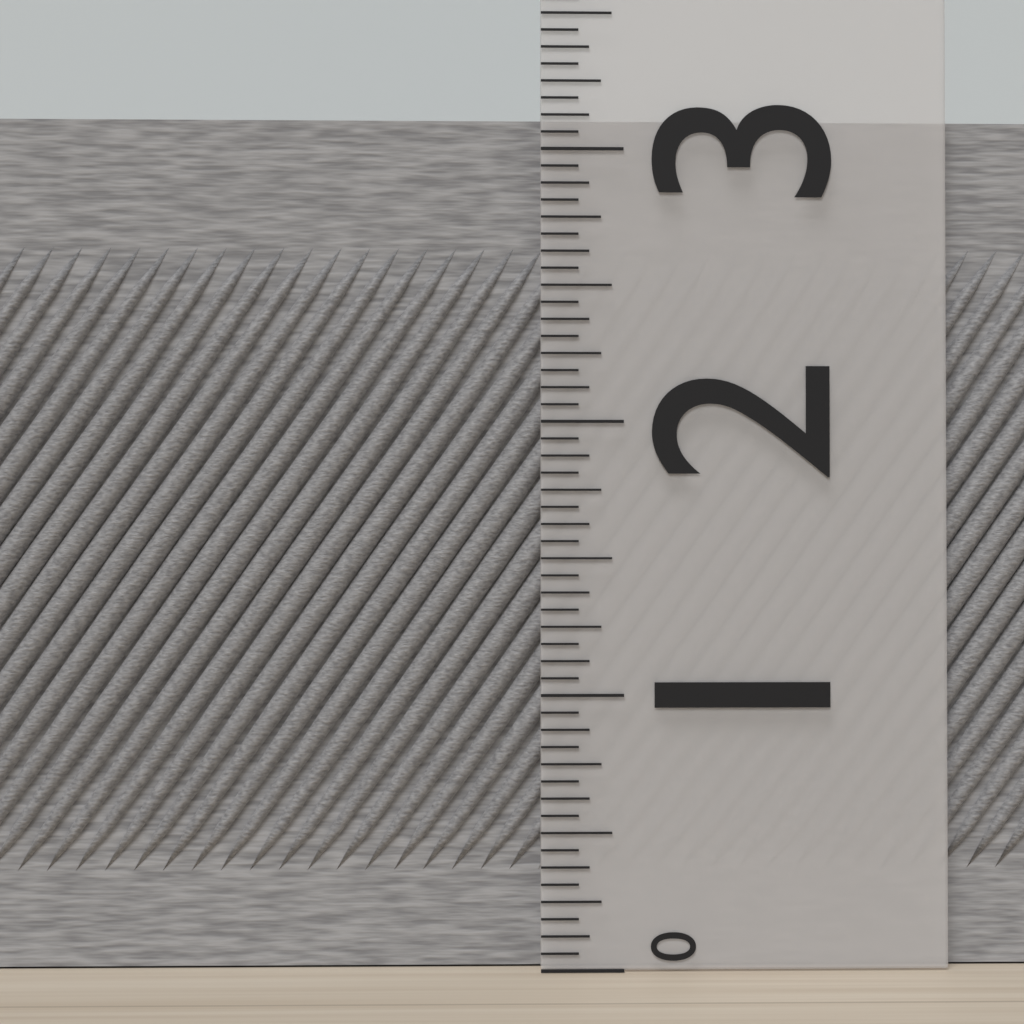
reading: 3.1250 (no unit)
